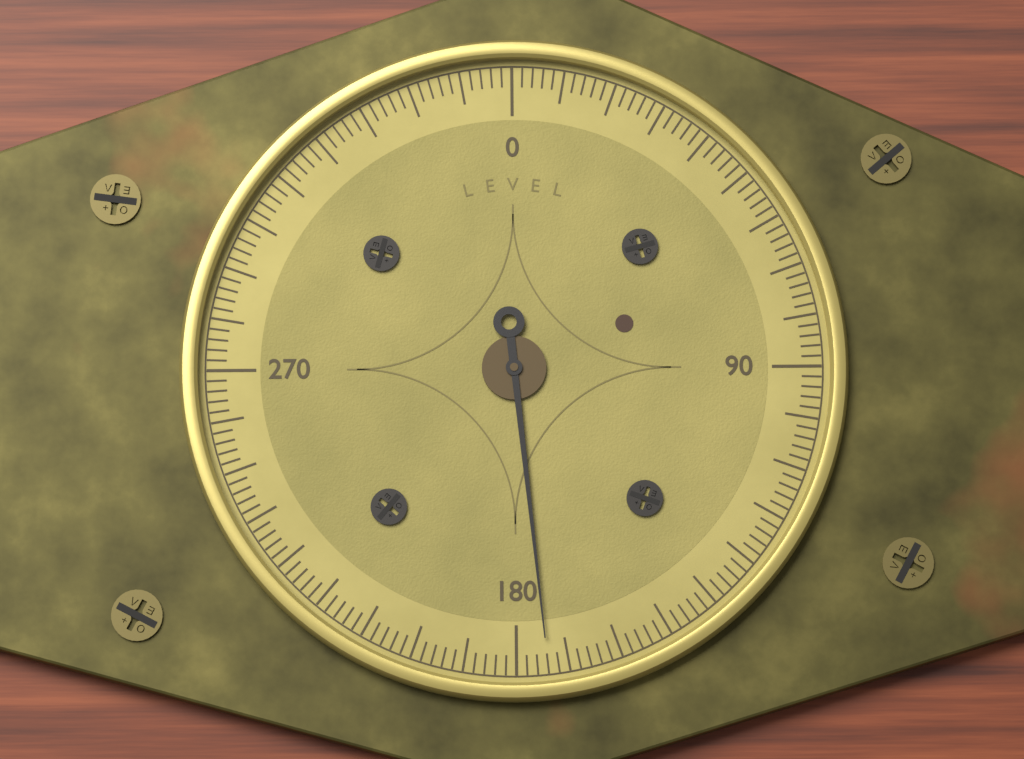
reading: 174 (no unit)
